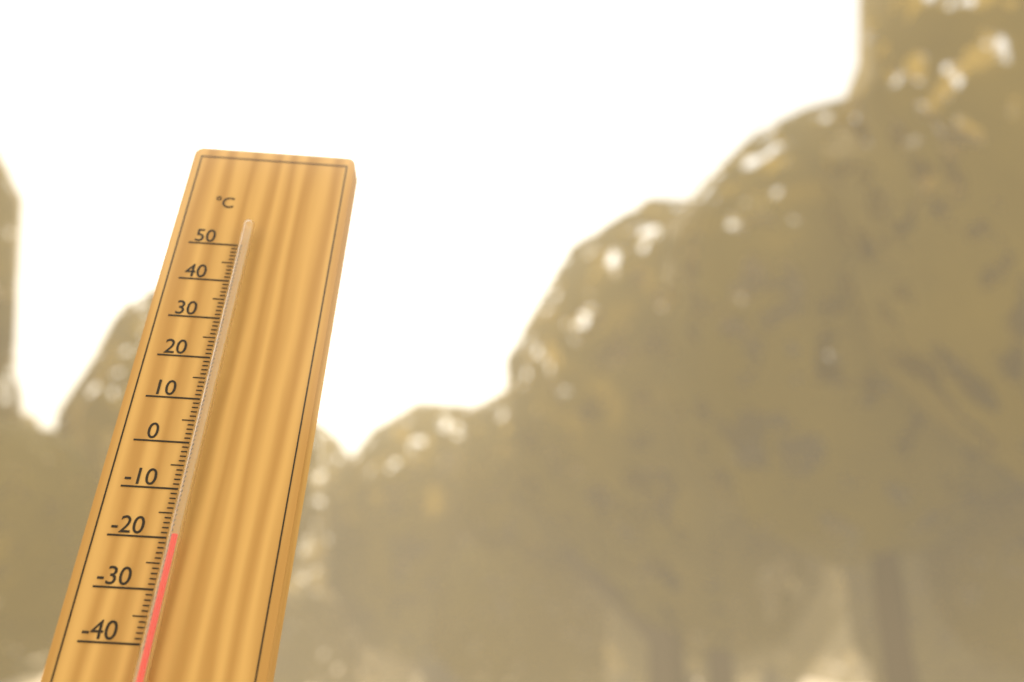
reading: -20 °C
